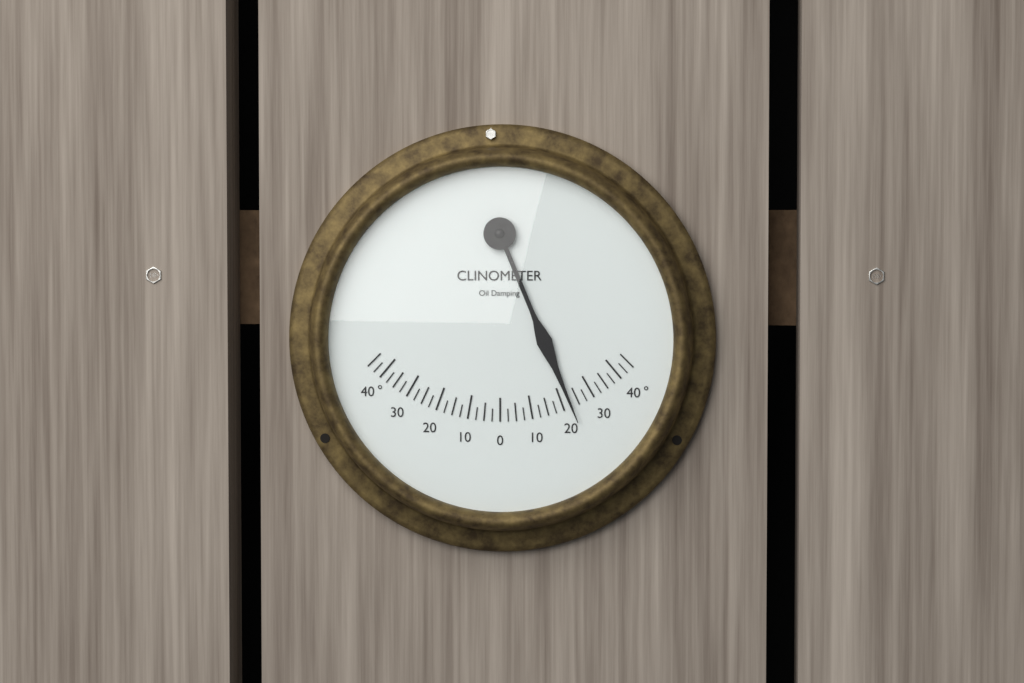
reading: 22.5 °
